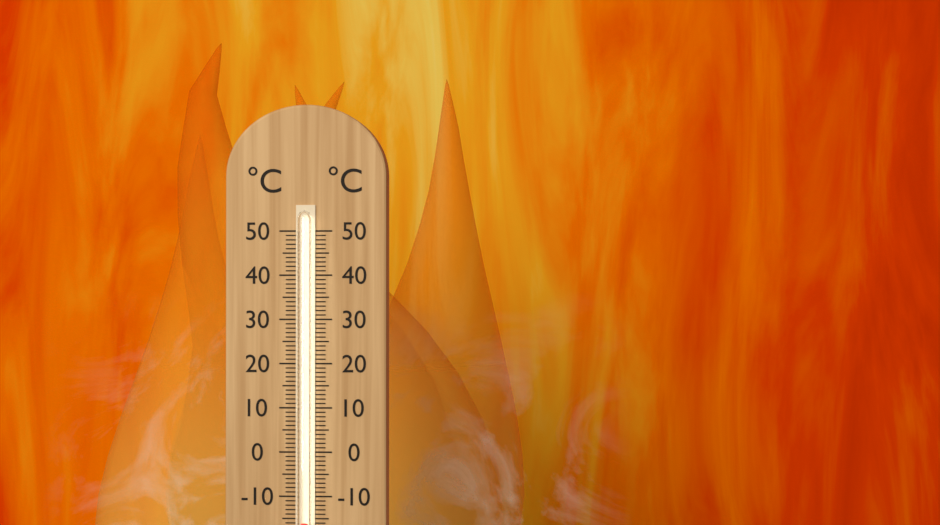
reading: -16 °C
